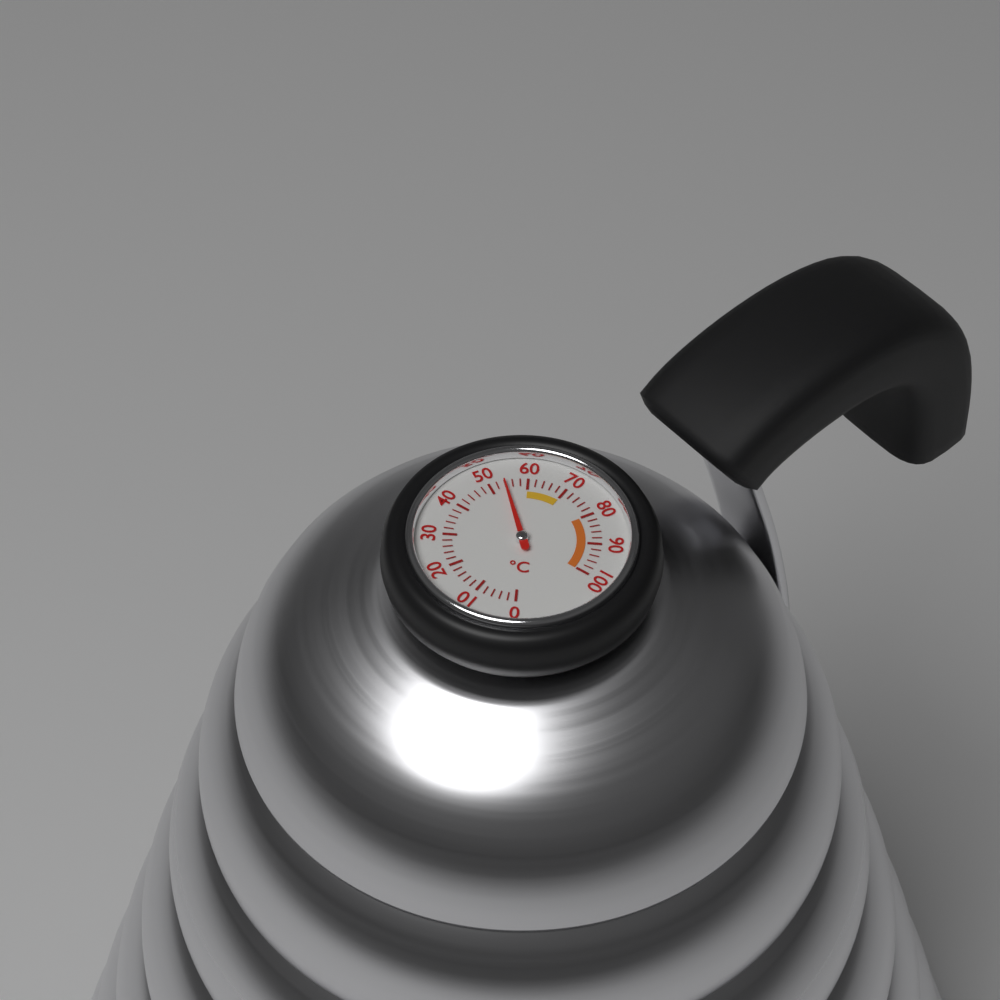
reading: 54 °C
